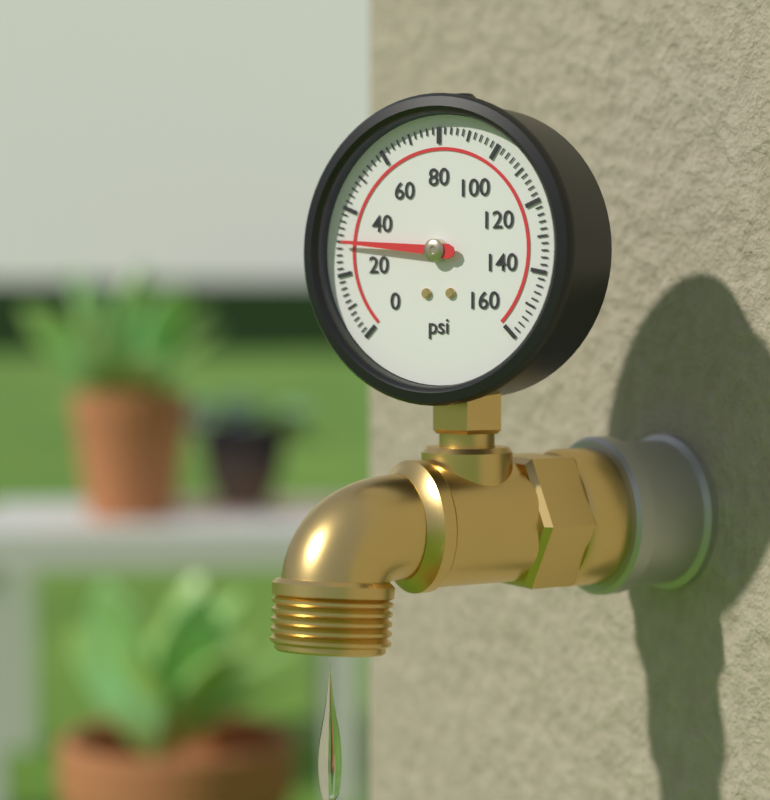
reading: 30 psi
